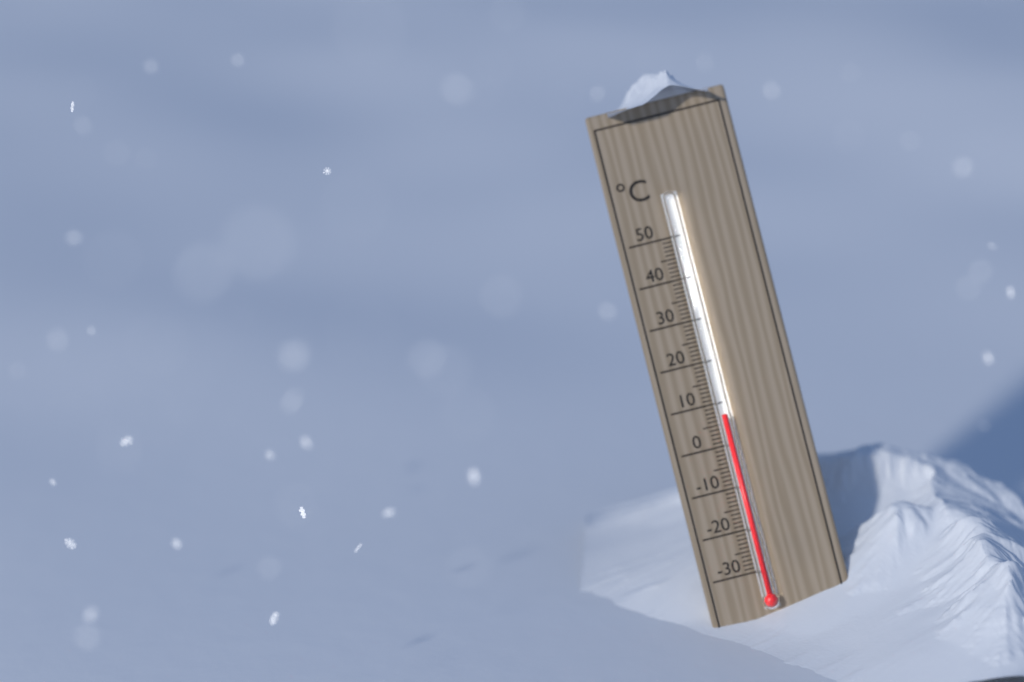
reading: 7 °C
